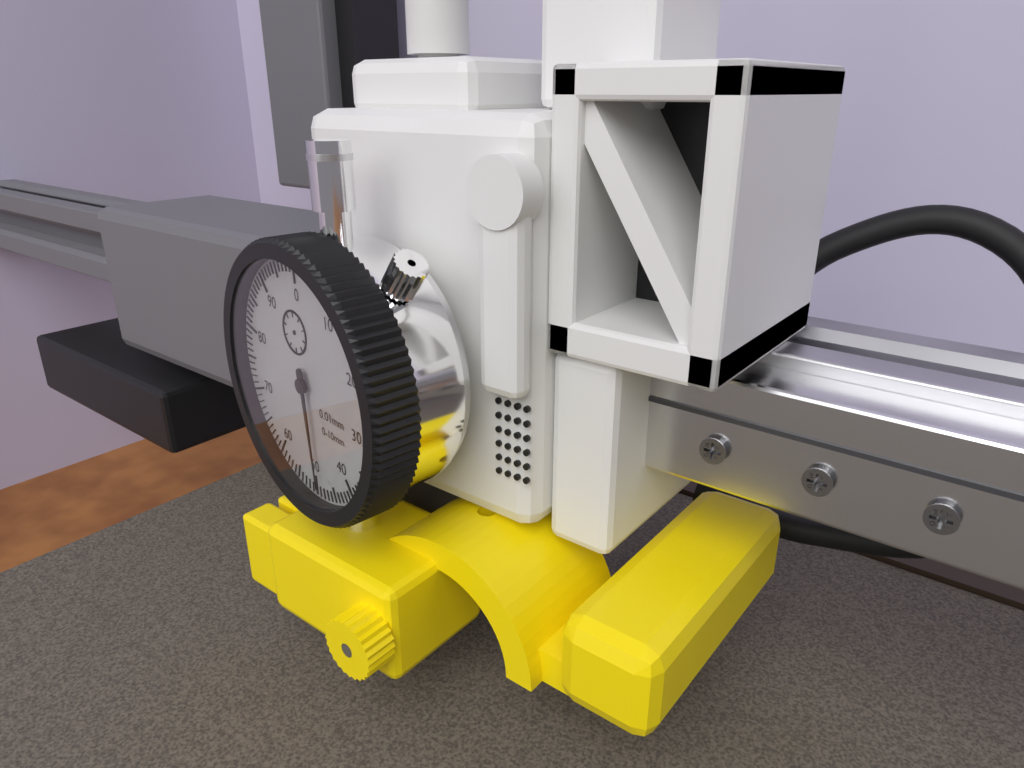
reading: 49 0.01mm
